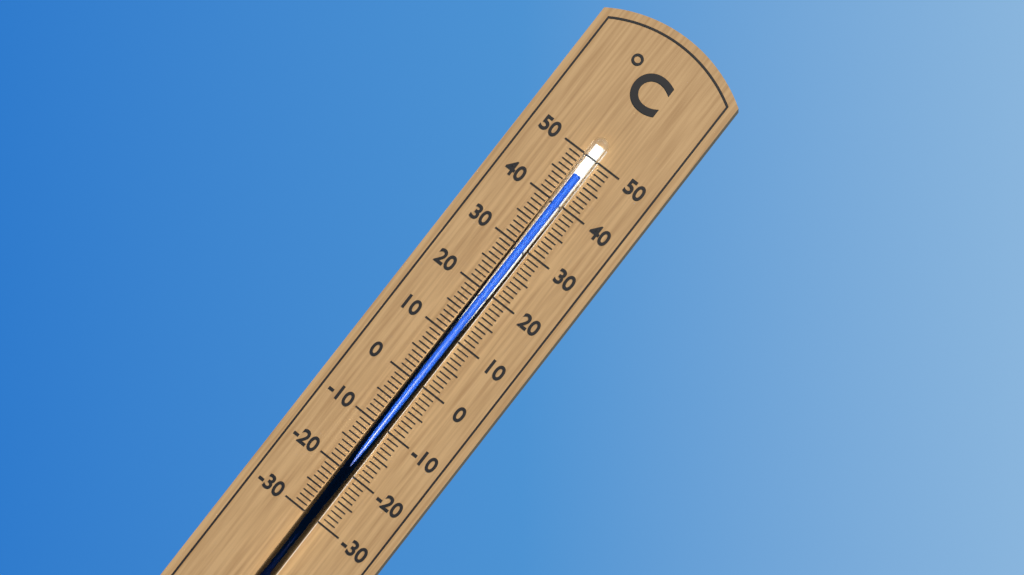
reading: 46 °C
